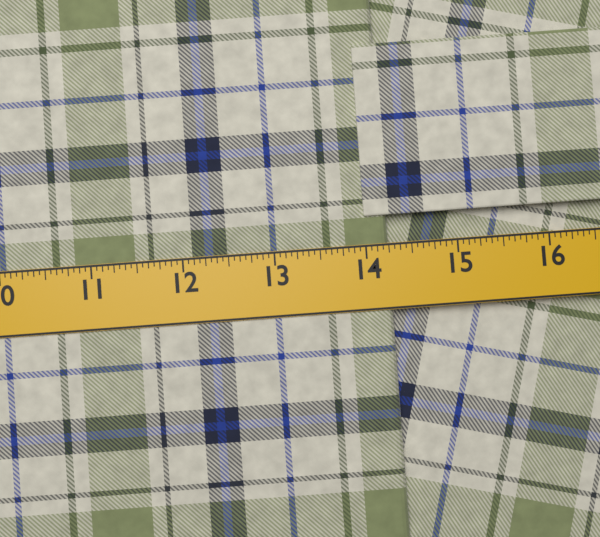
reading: 14.2500 in
